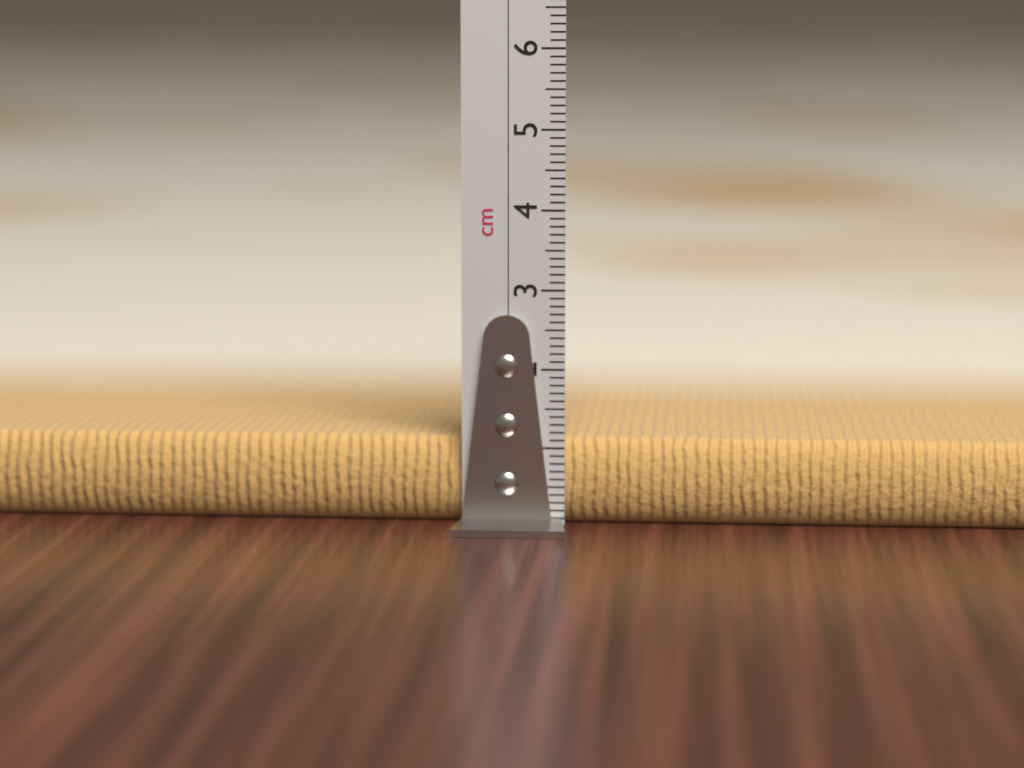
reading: 1.1 cm
